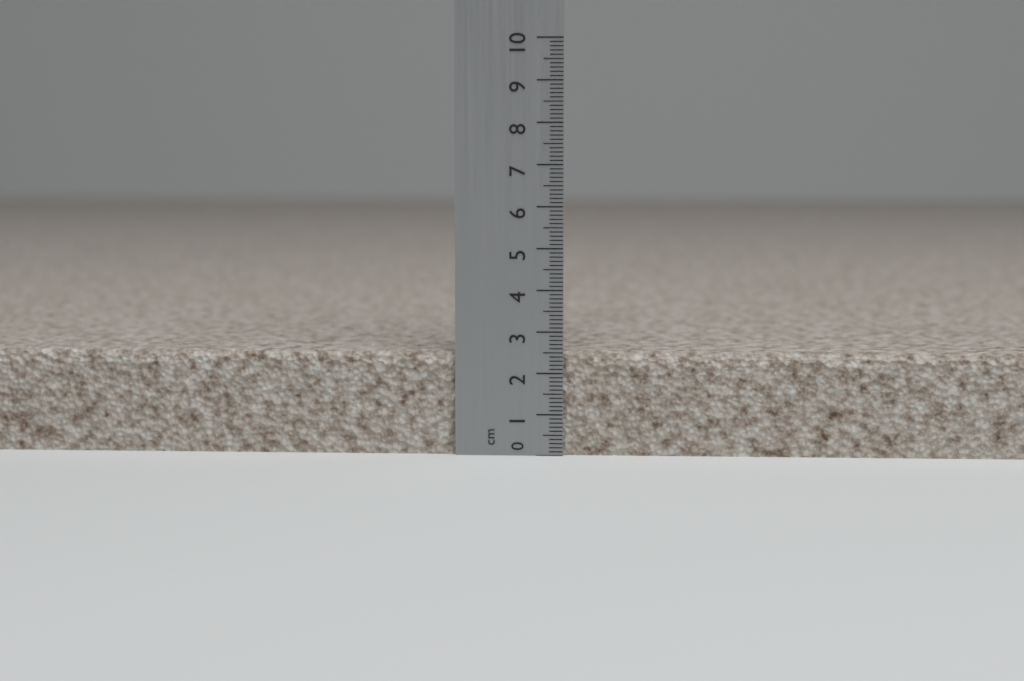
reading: 2.5 cm
